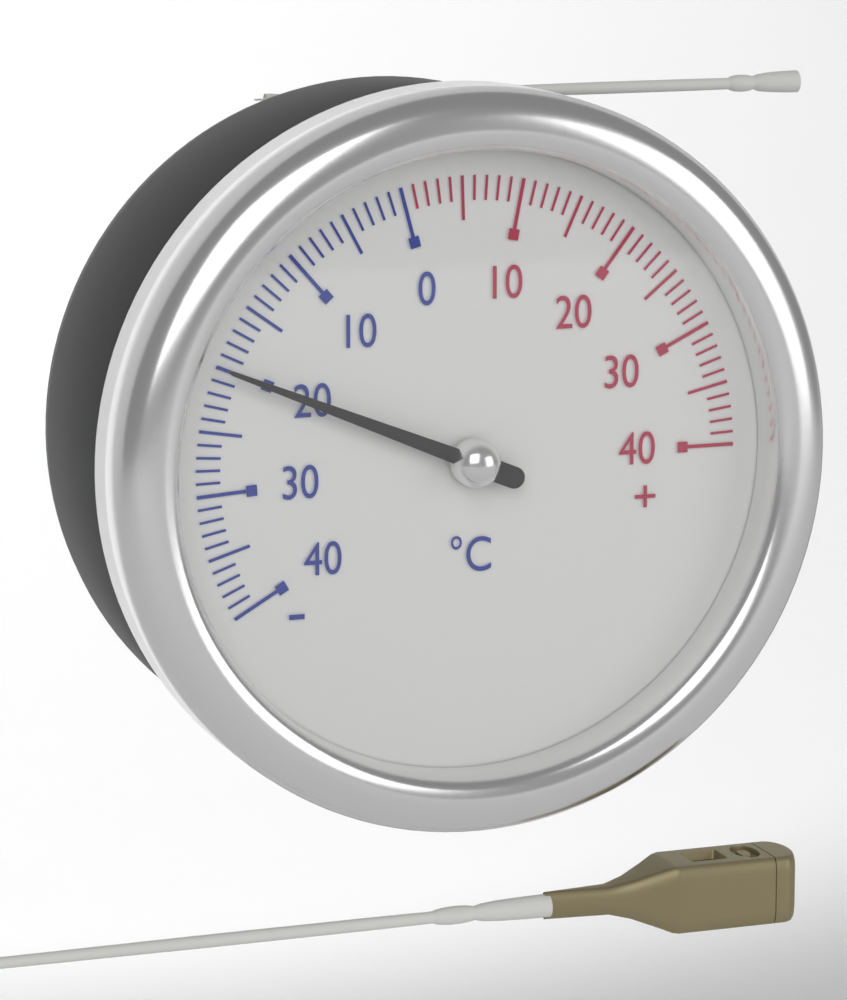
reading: -20 °C
